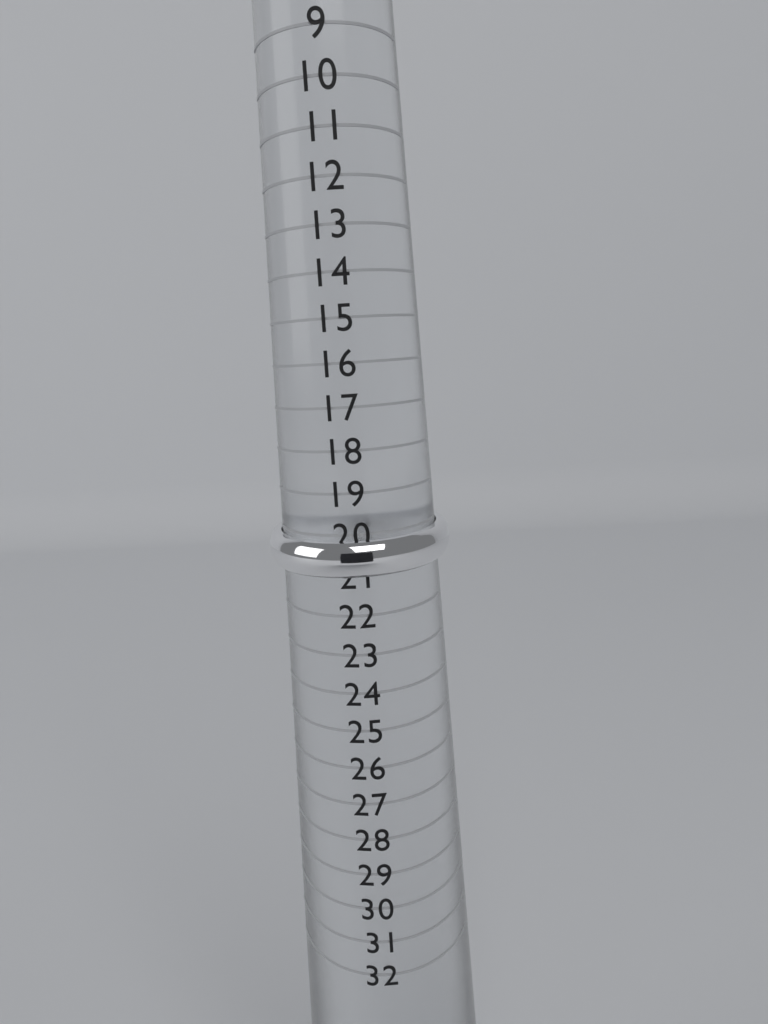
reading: 21 (no unit)
